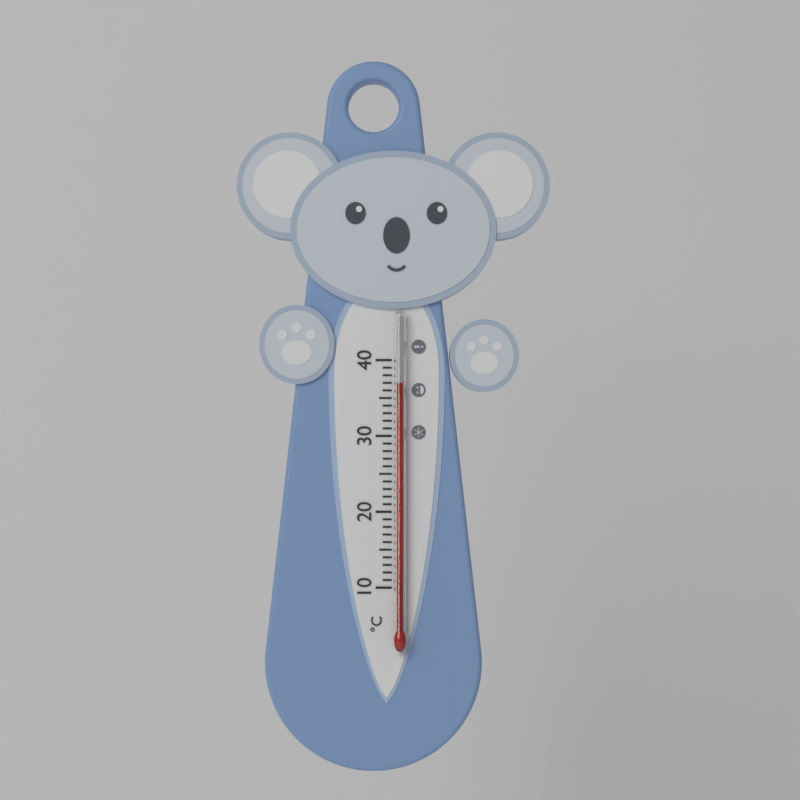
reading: 37 °C
